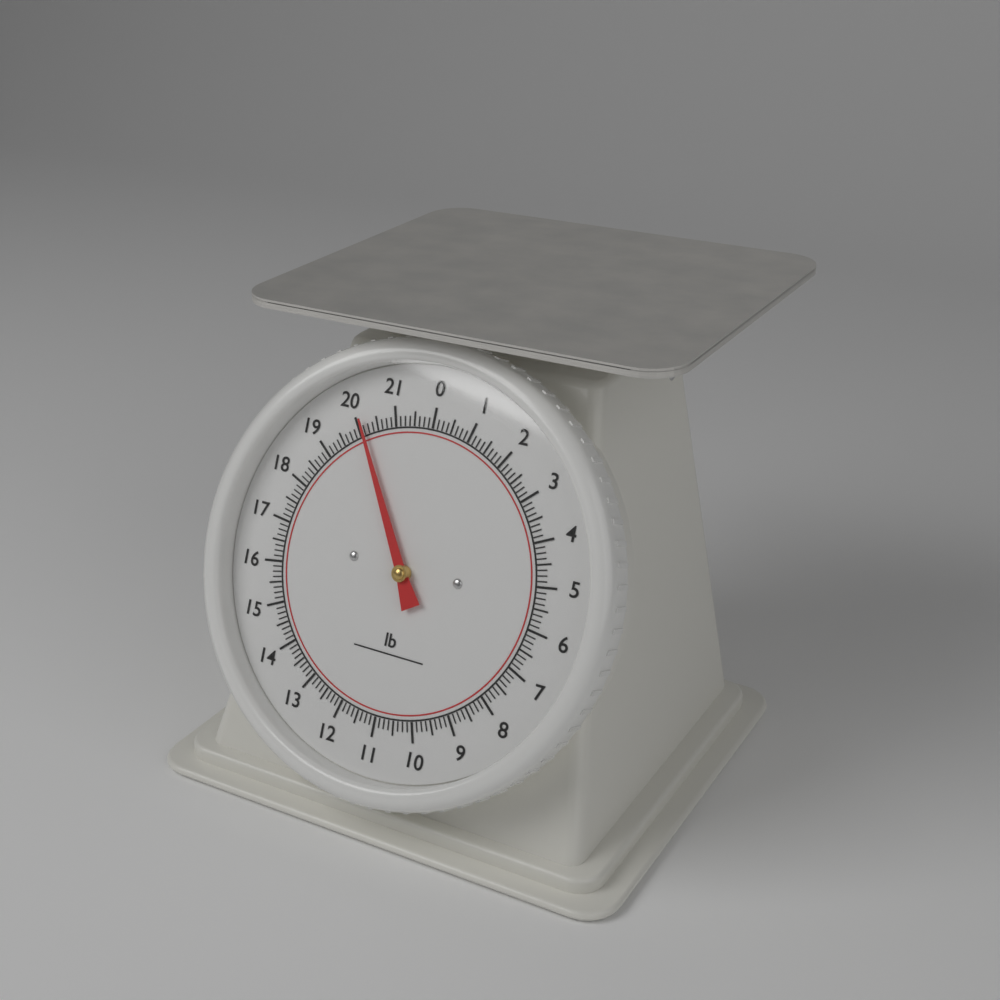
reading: 20.125 lb
